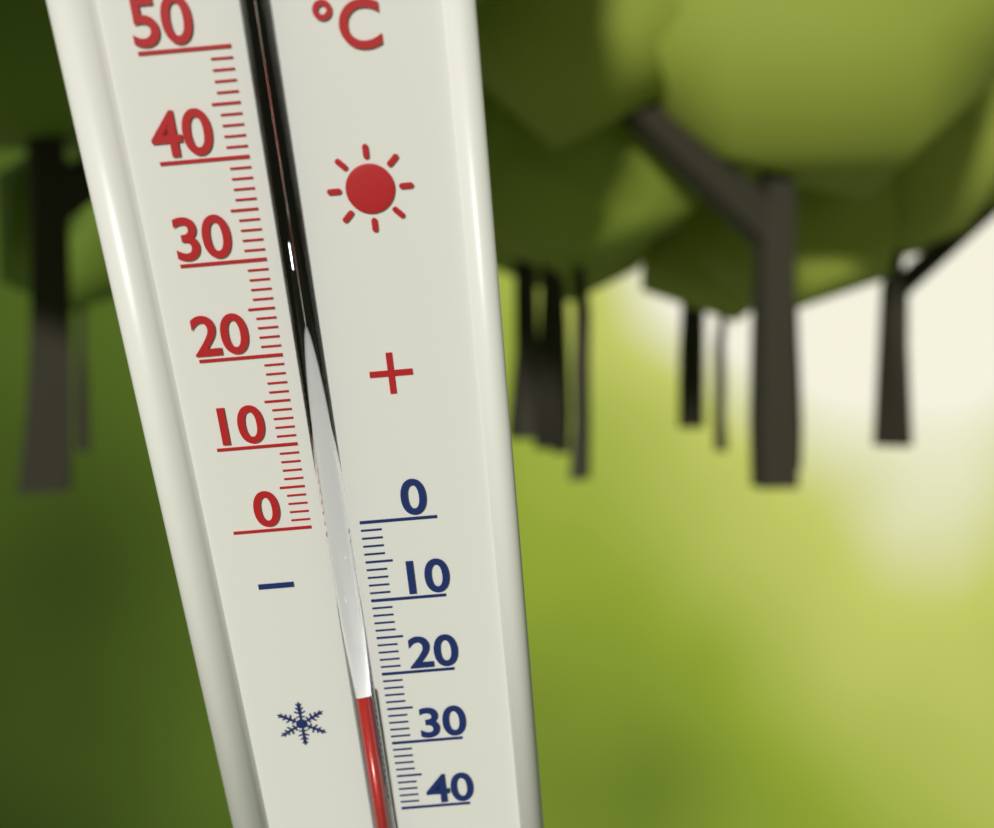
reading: -21 °C
